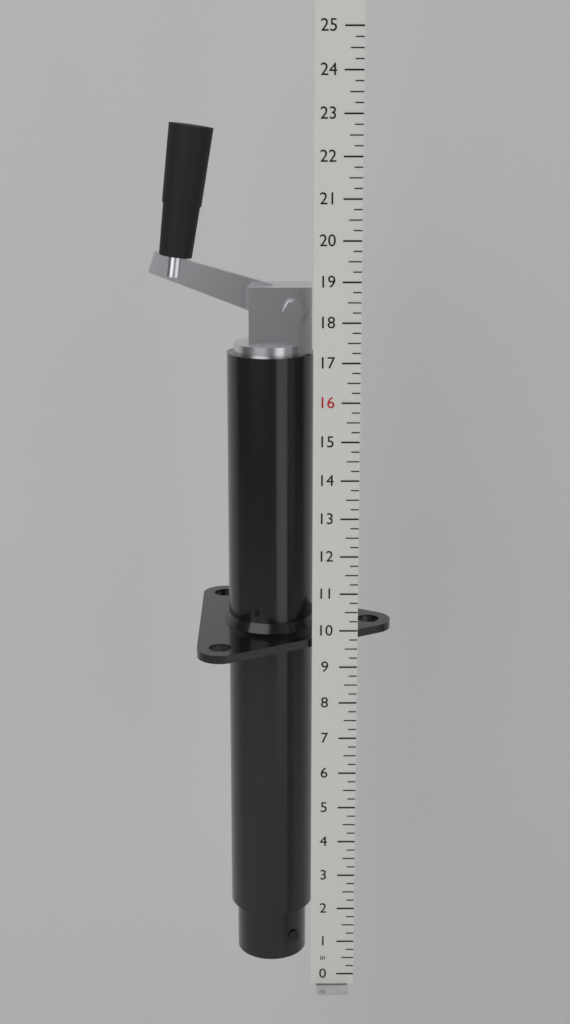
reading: 22.75 in
